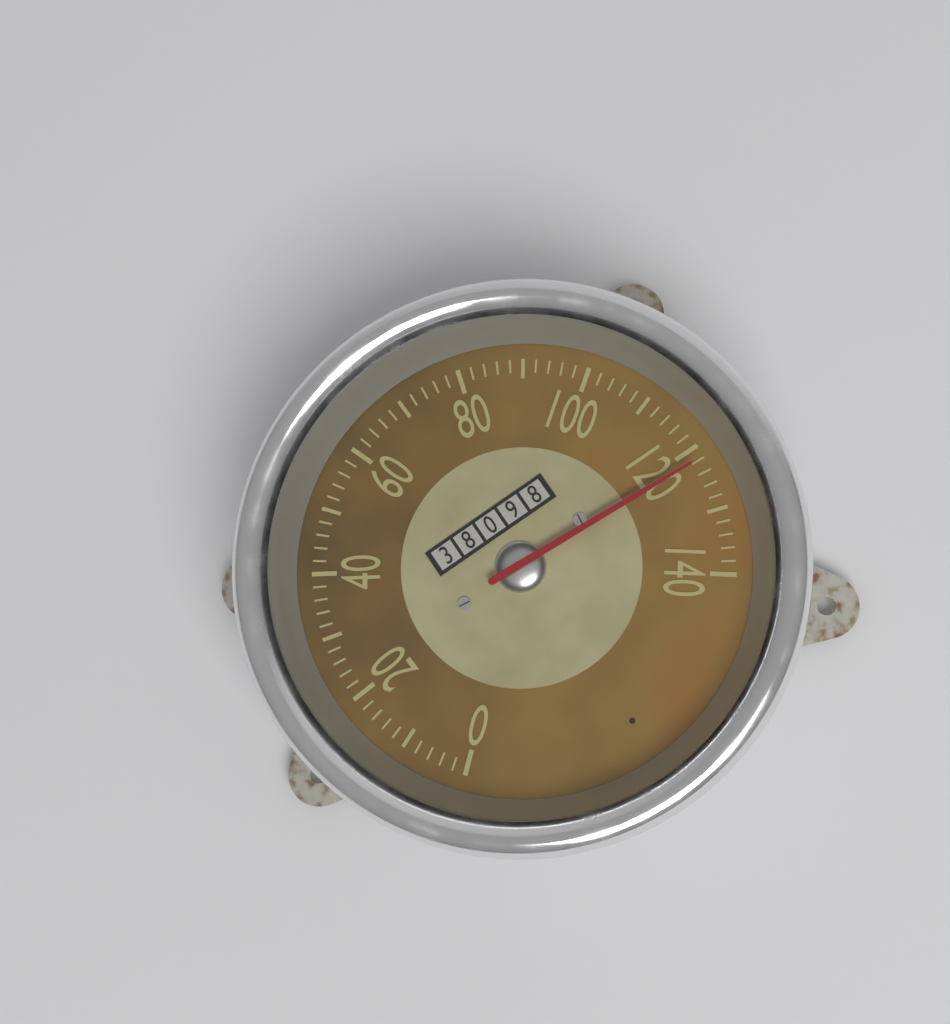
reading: 122 (no unit)
